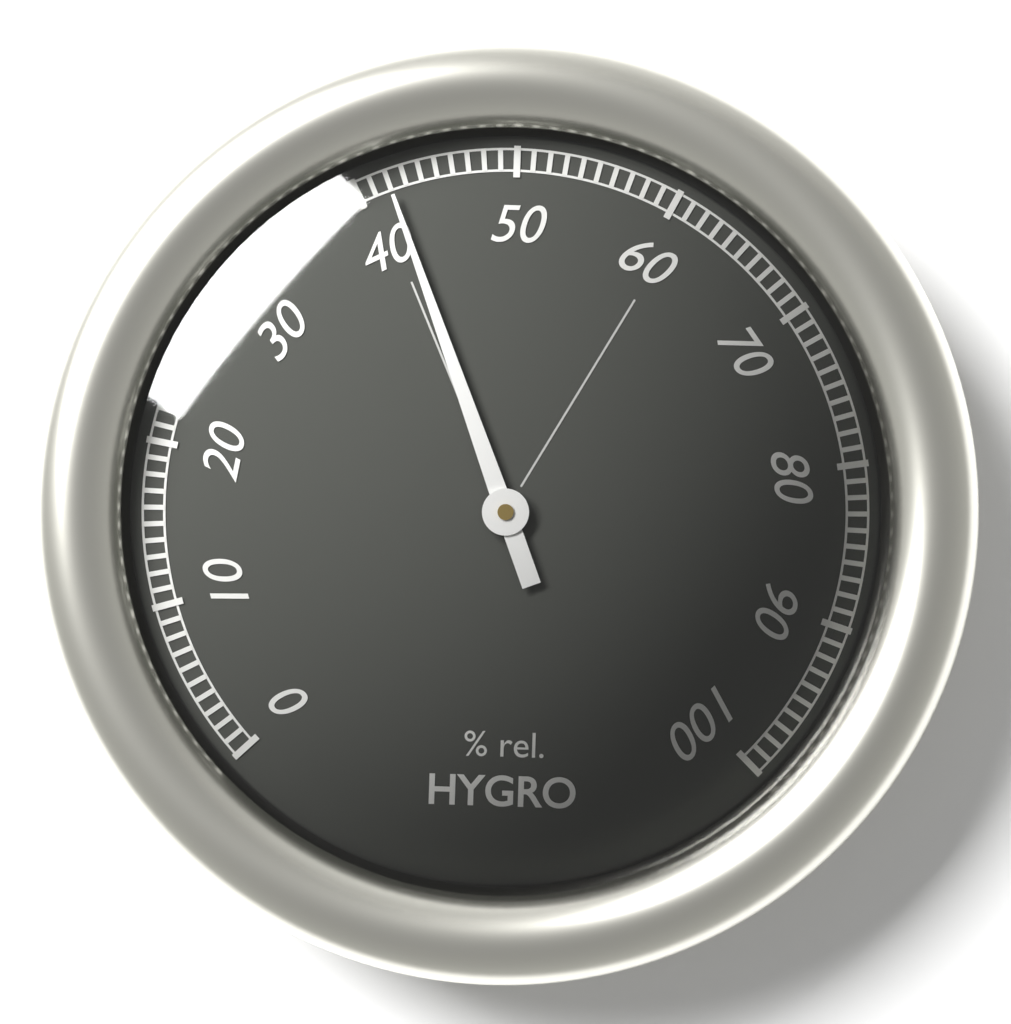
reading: 42 %
